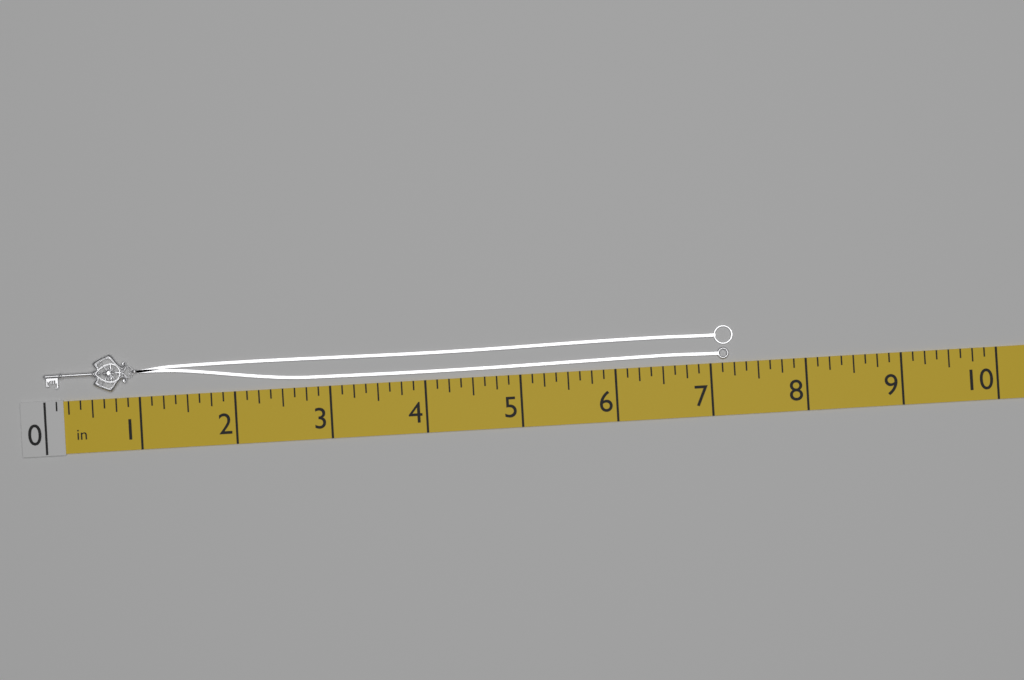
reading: 7.250 in
